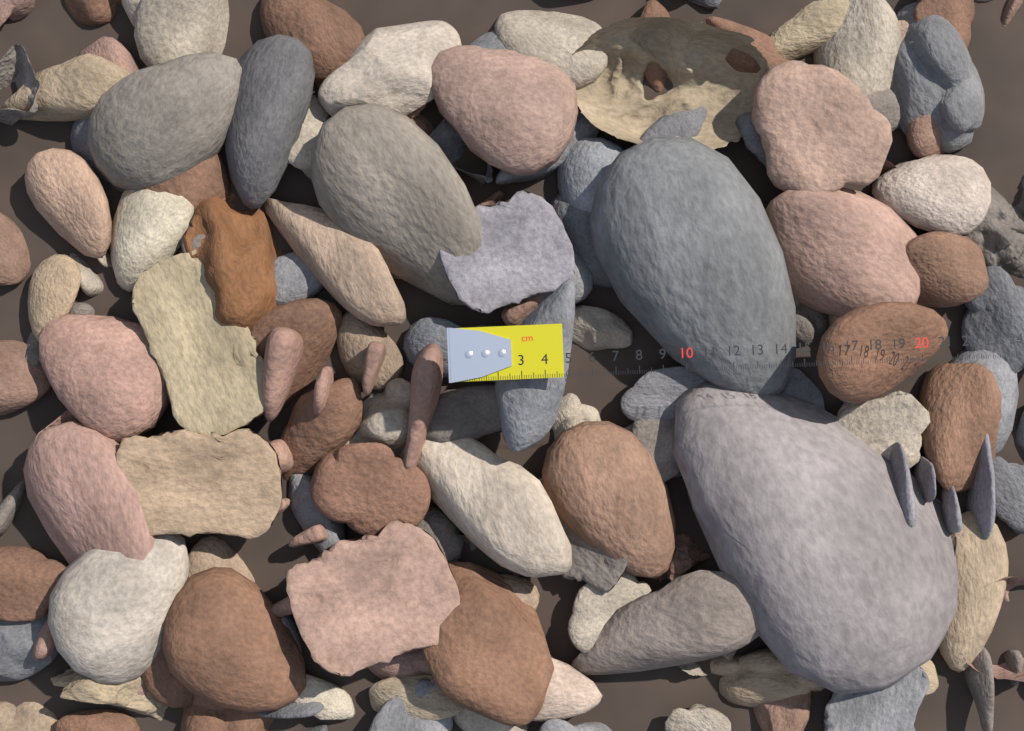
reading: 4.8 cm
